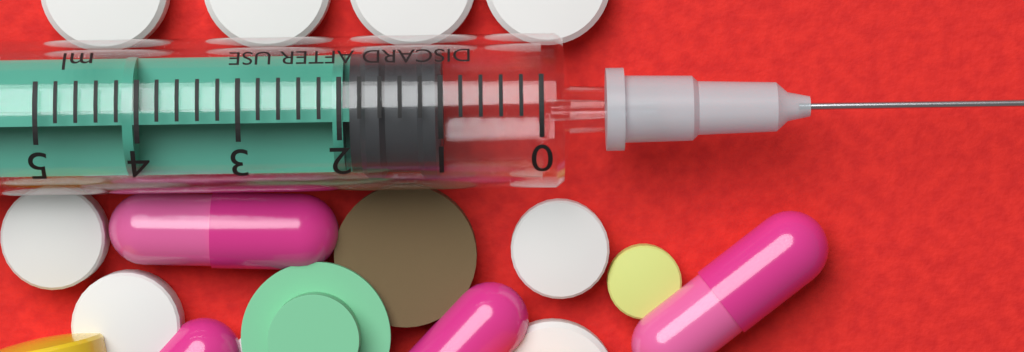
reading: 1.0 ml
